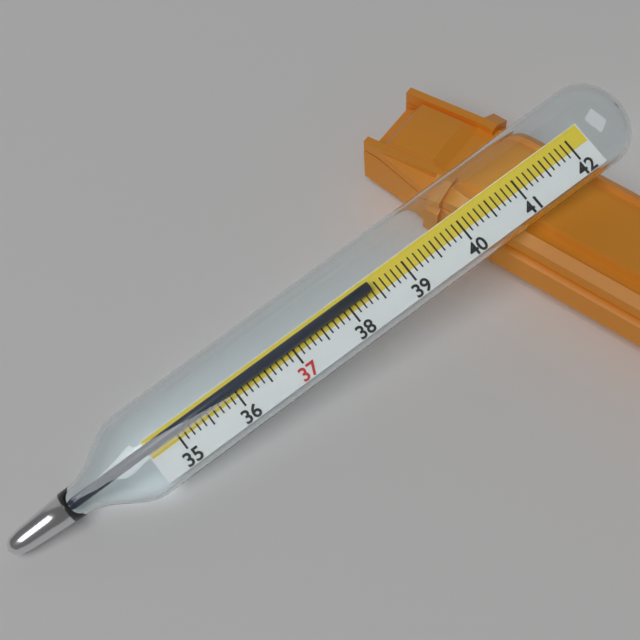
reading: 38.4 (no unit)
